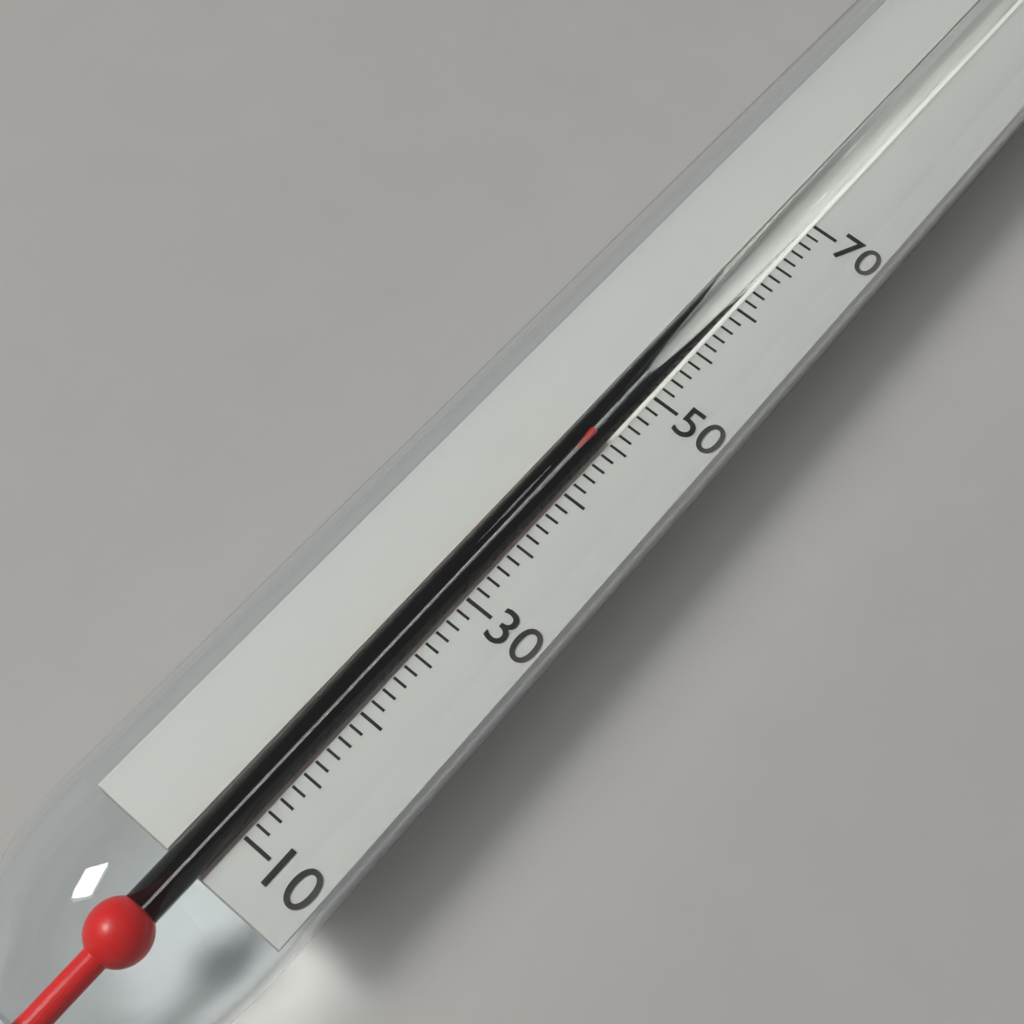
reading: 45 (no unit)
